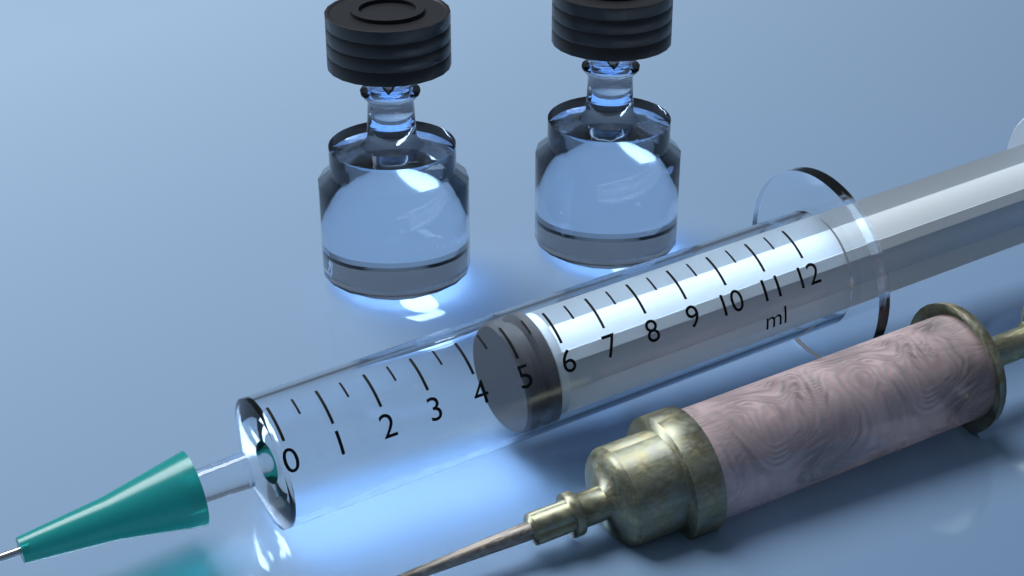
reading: 5.0 ml
